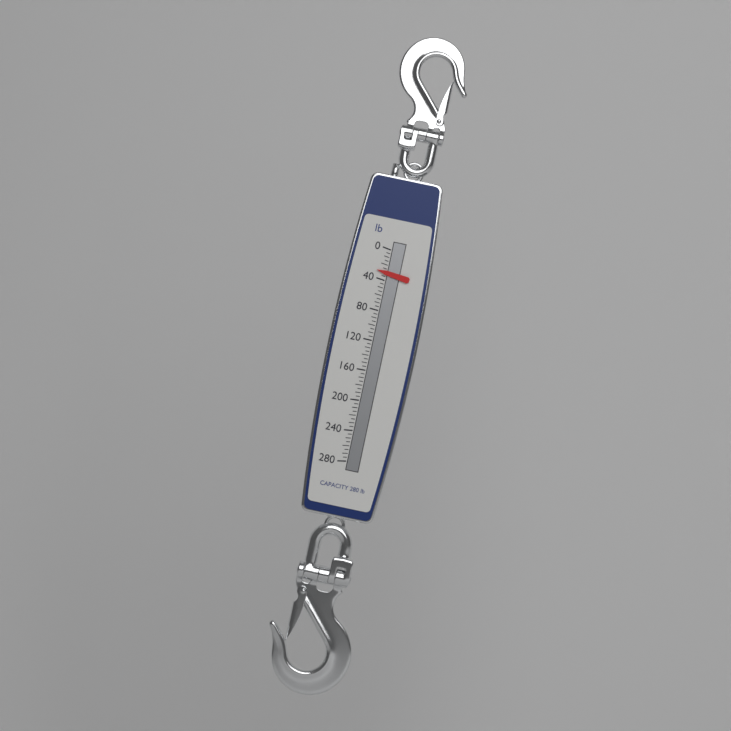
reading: 30 lb
